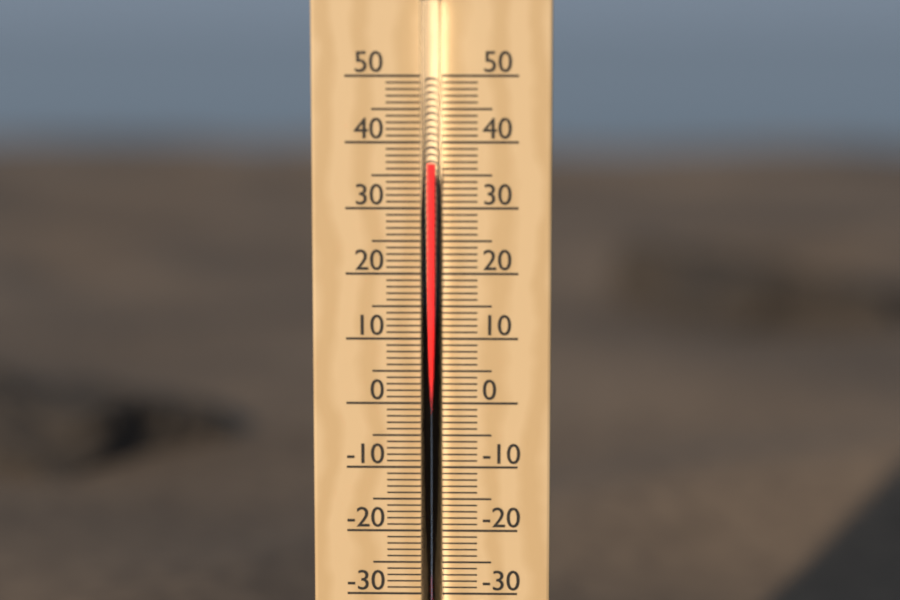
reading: 37 °C
